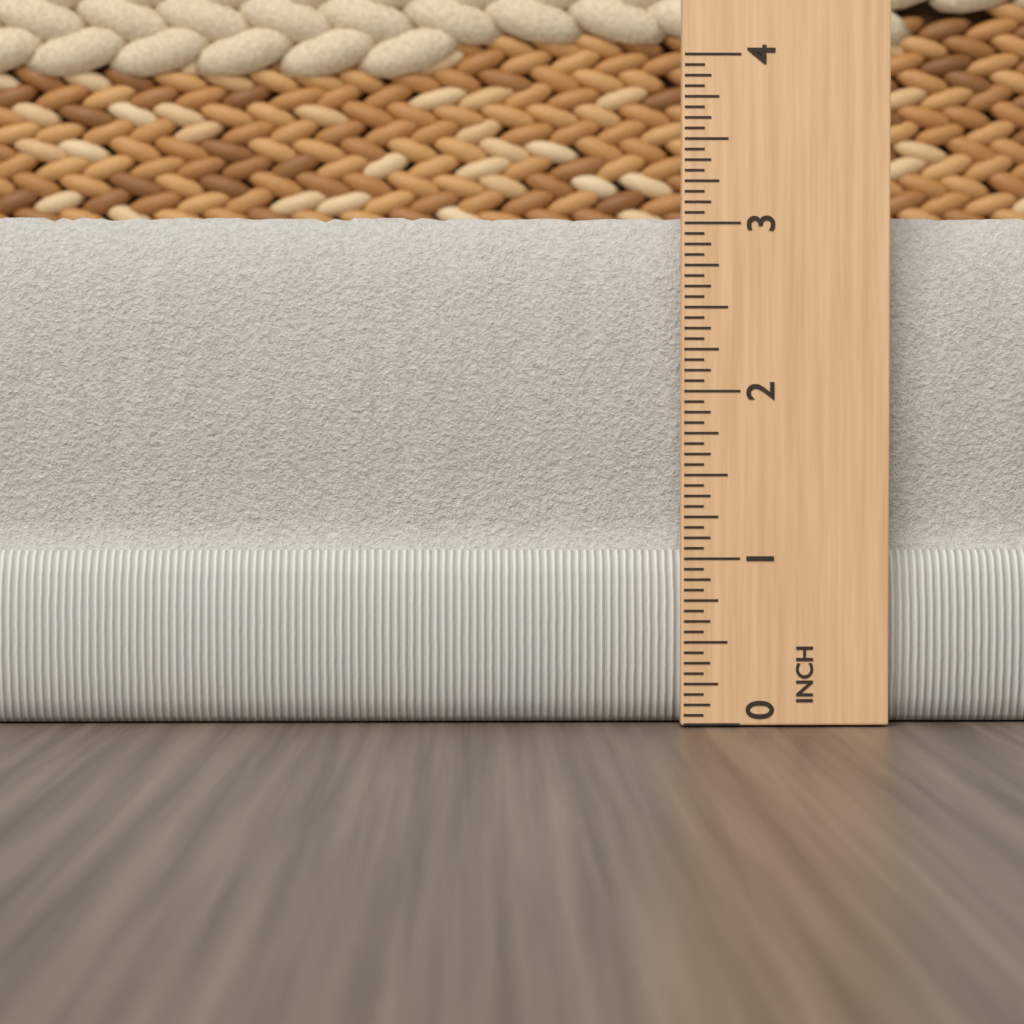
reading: 3.0625 in
